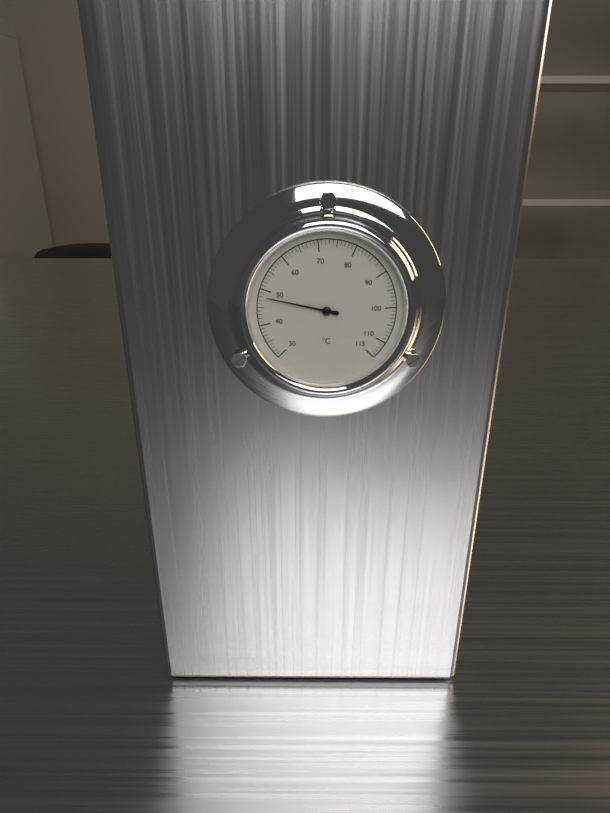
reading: 48 °C
